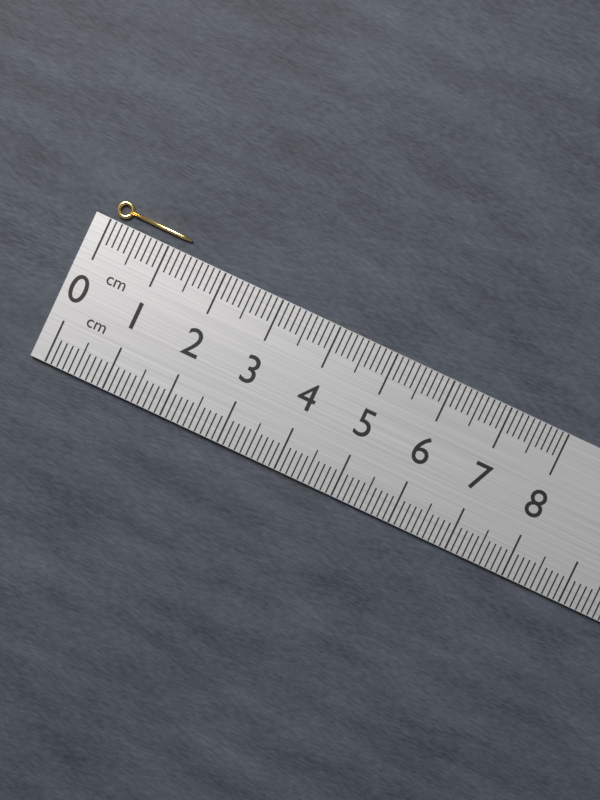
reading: 1.3 cm
